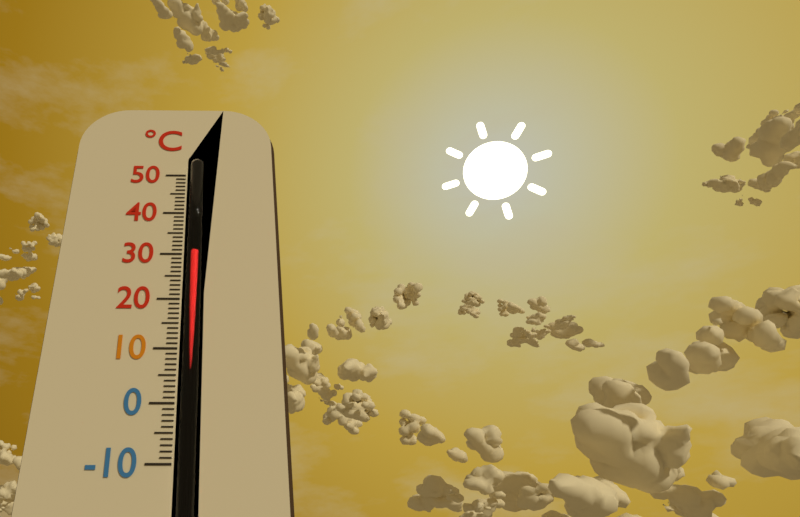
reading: 31 °C
